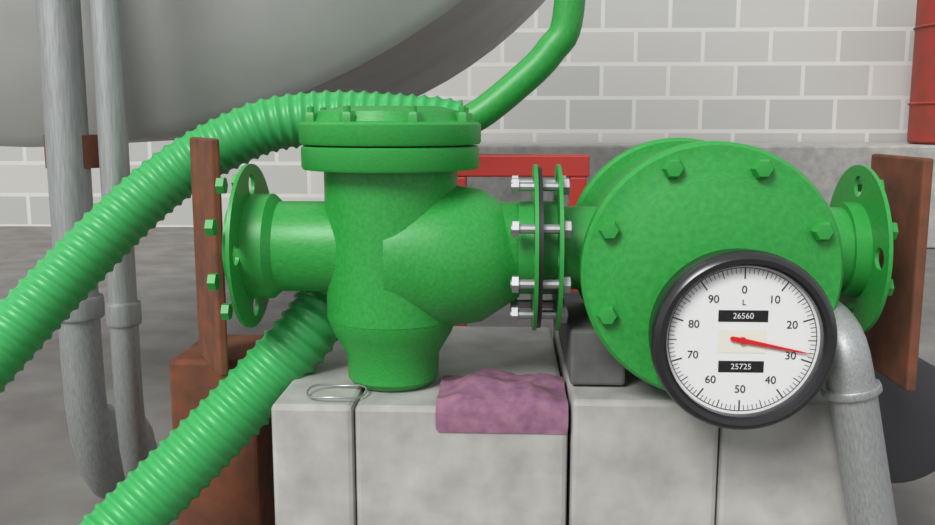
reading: 28 L
